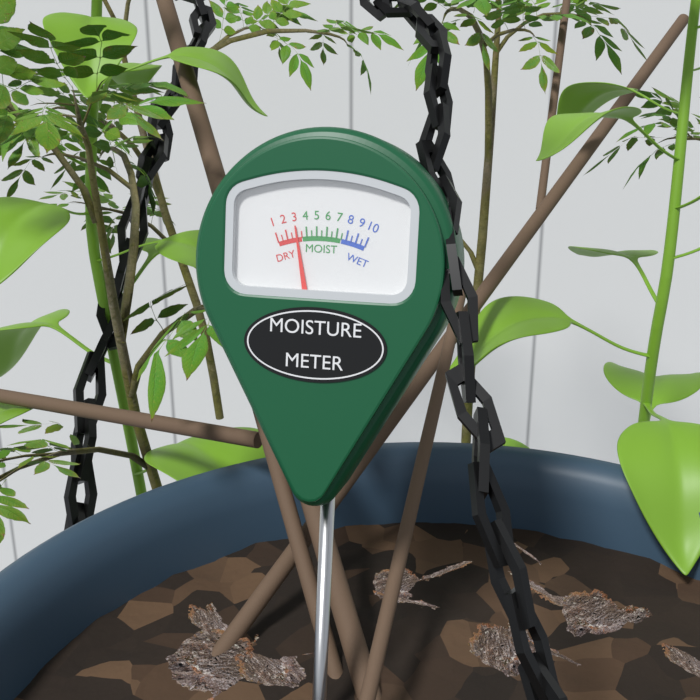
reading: 3.0 (no unit)
